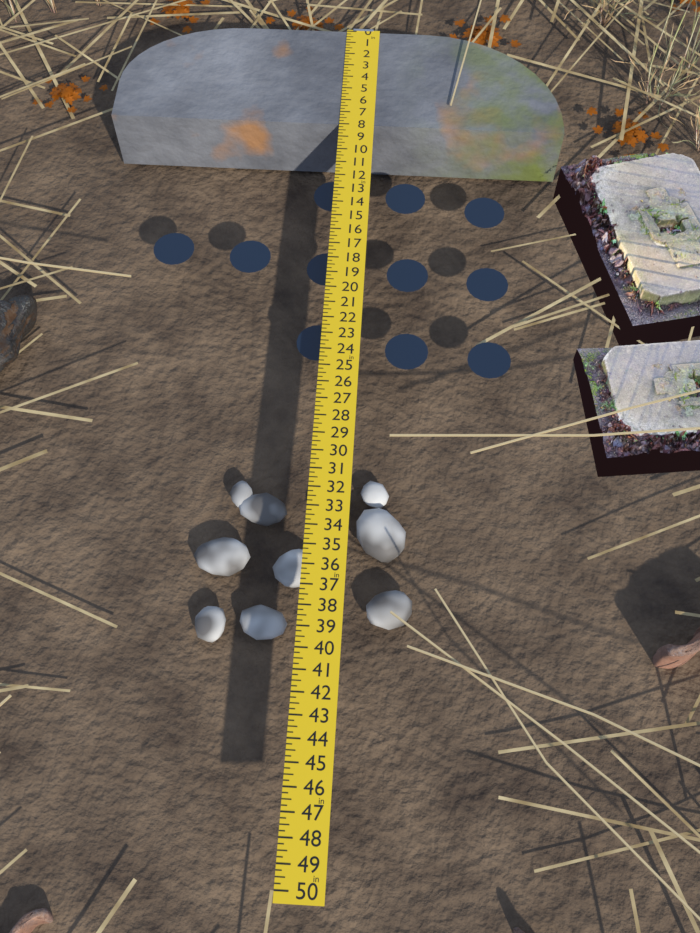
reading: 8.00 in
